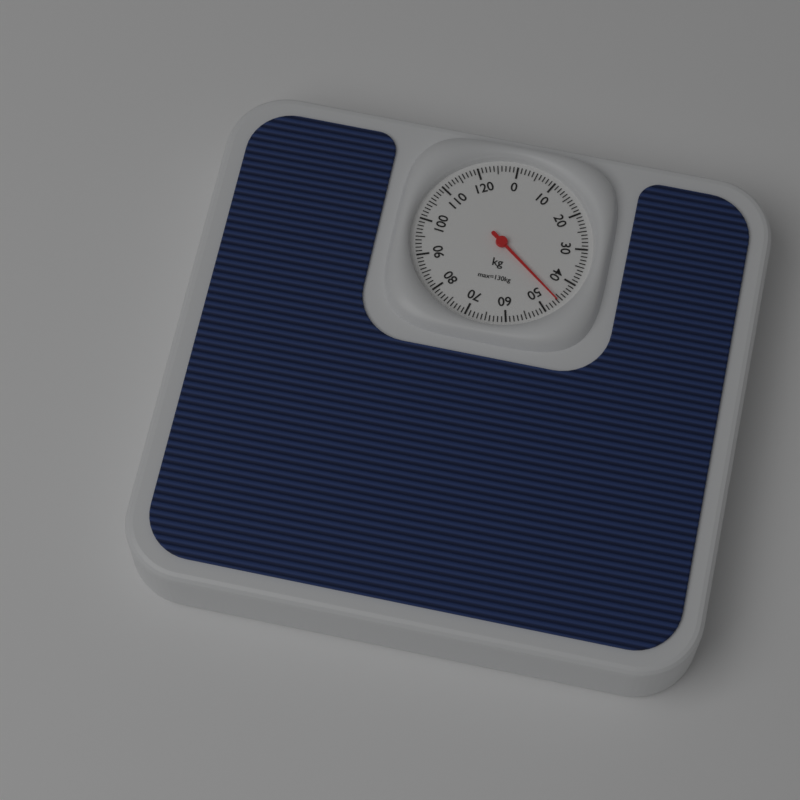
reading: 46 kg
